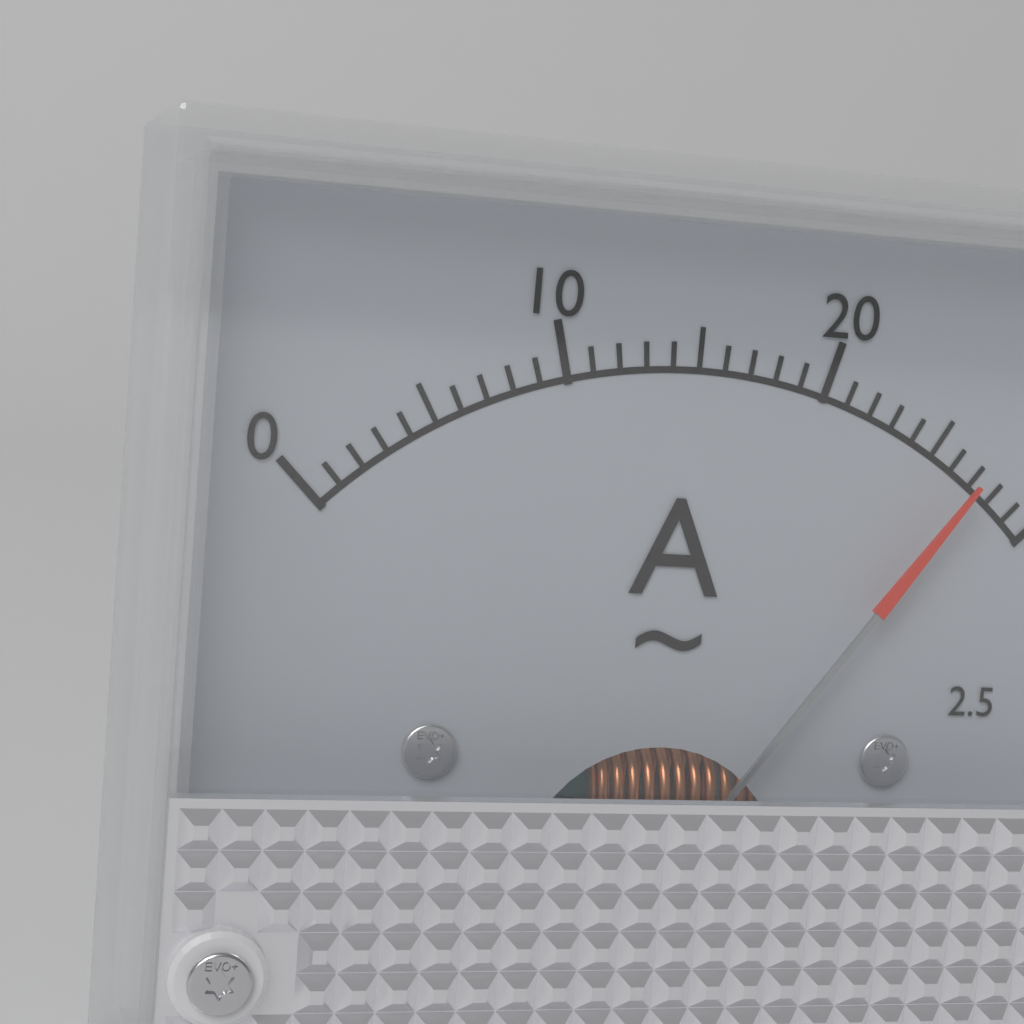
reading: 27 A
